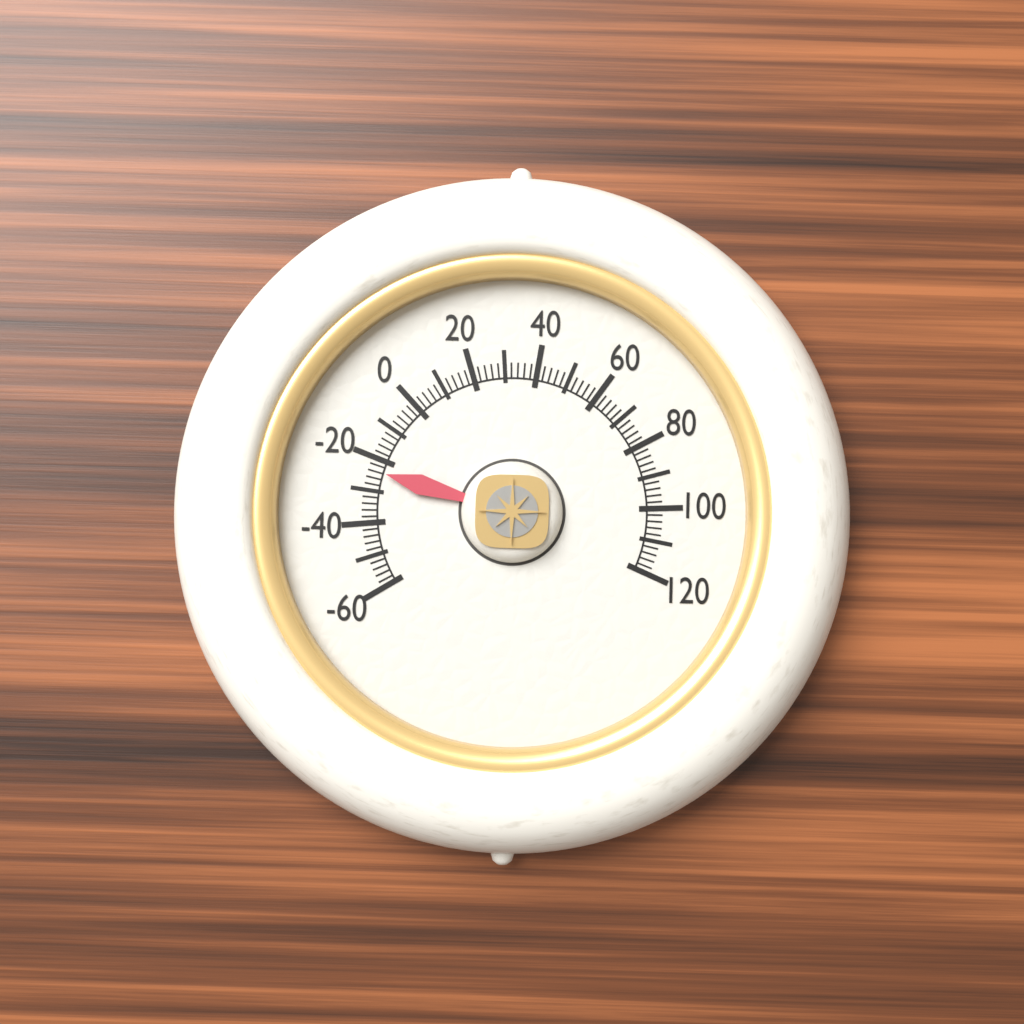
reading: -24 (no unit)
